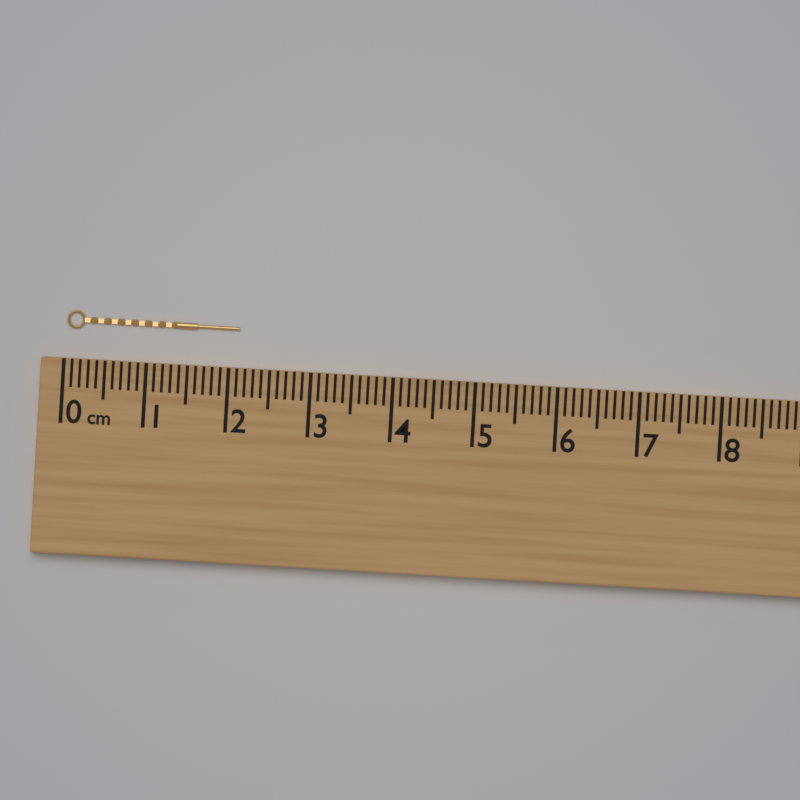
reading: 2.1 cm
